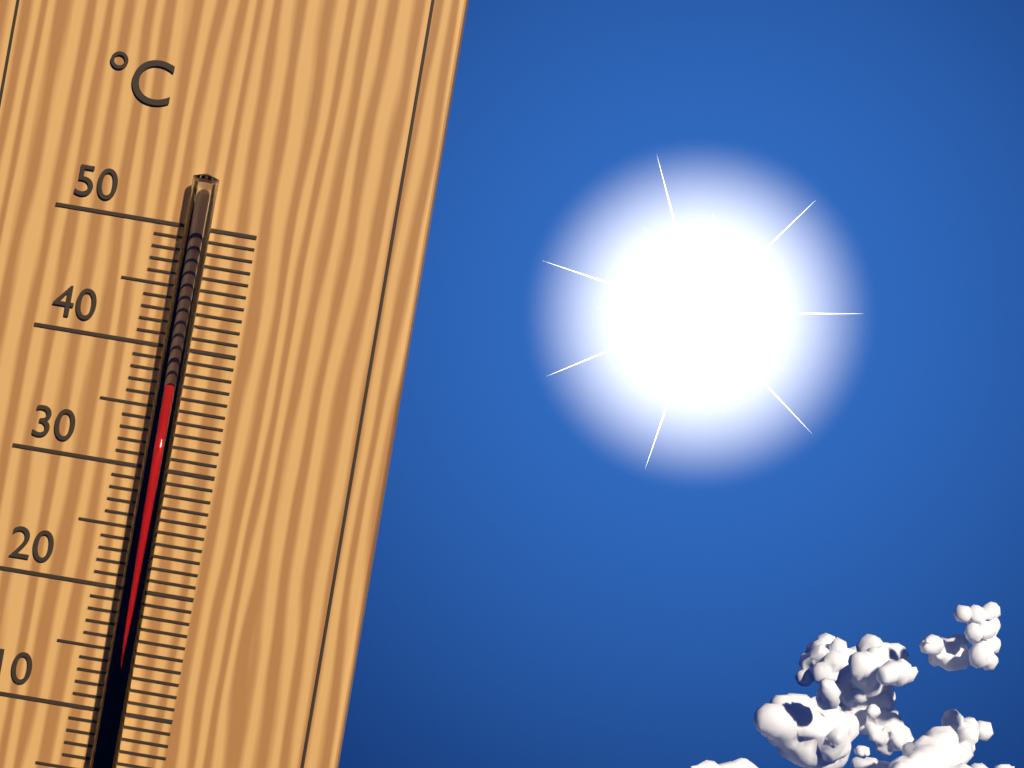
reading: 37 °C
